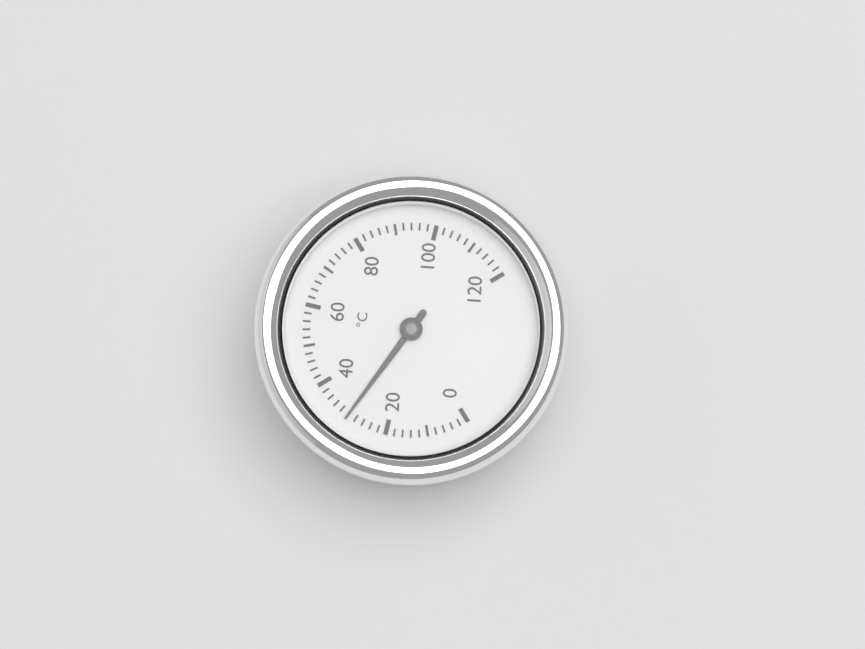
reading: 30 °C
